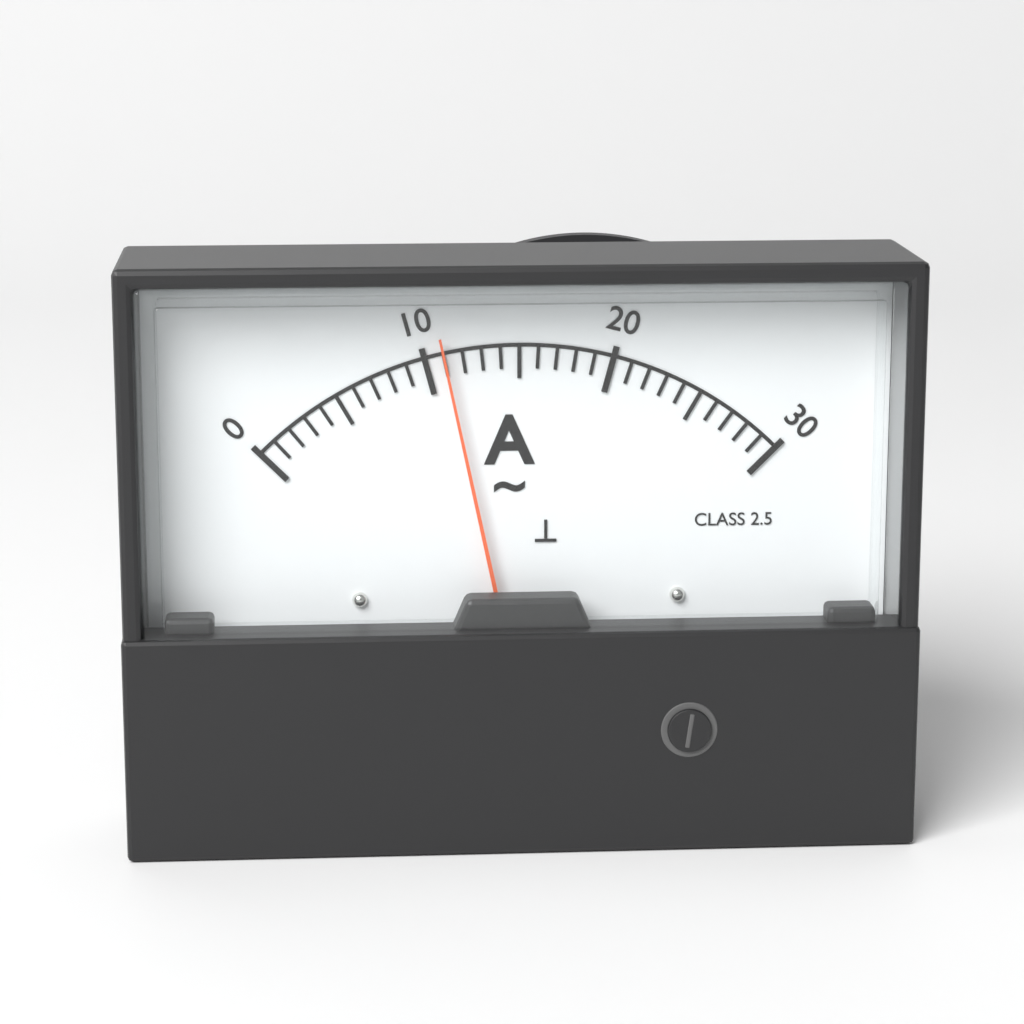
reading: 11 A
